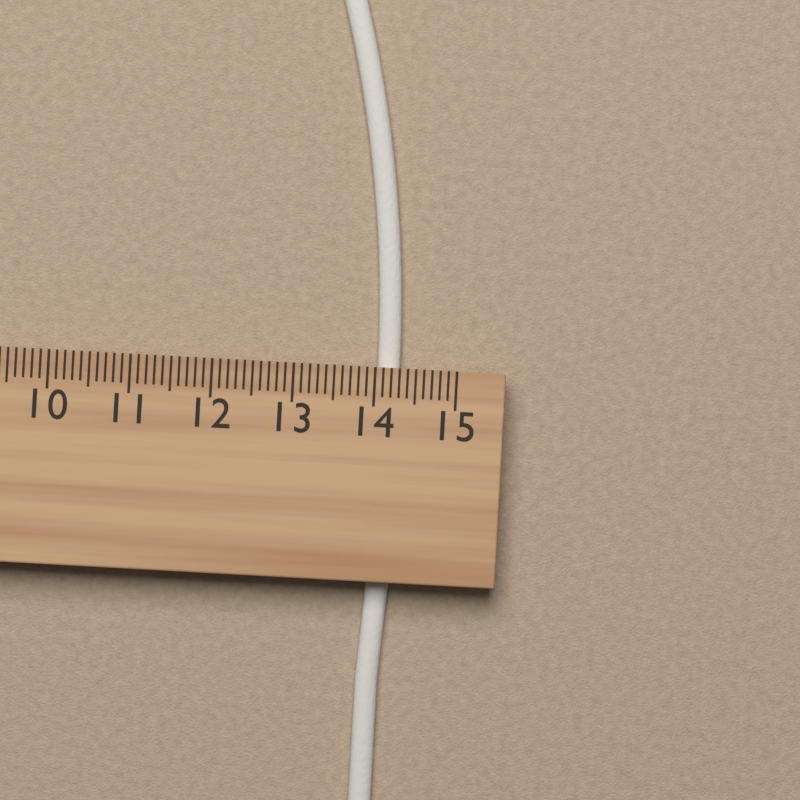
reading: 14.3 cm
